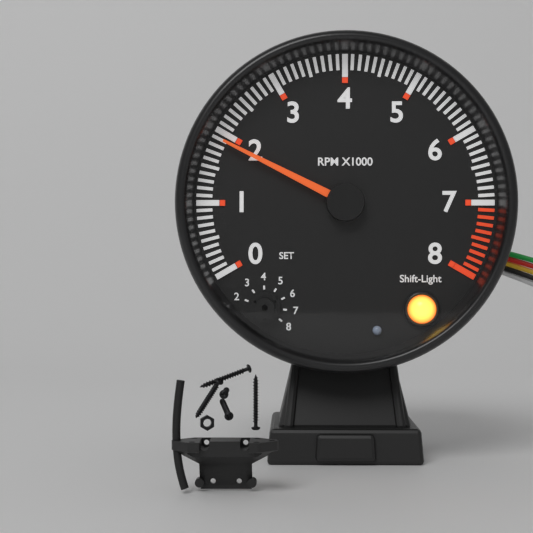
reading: 1900 RPM
